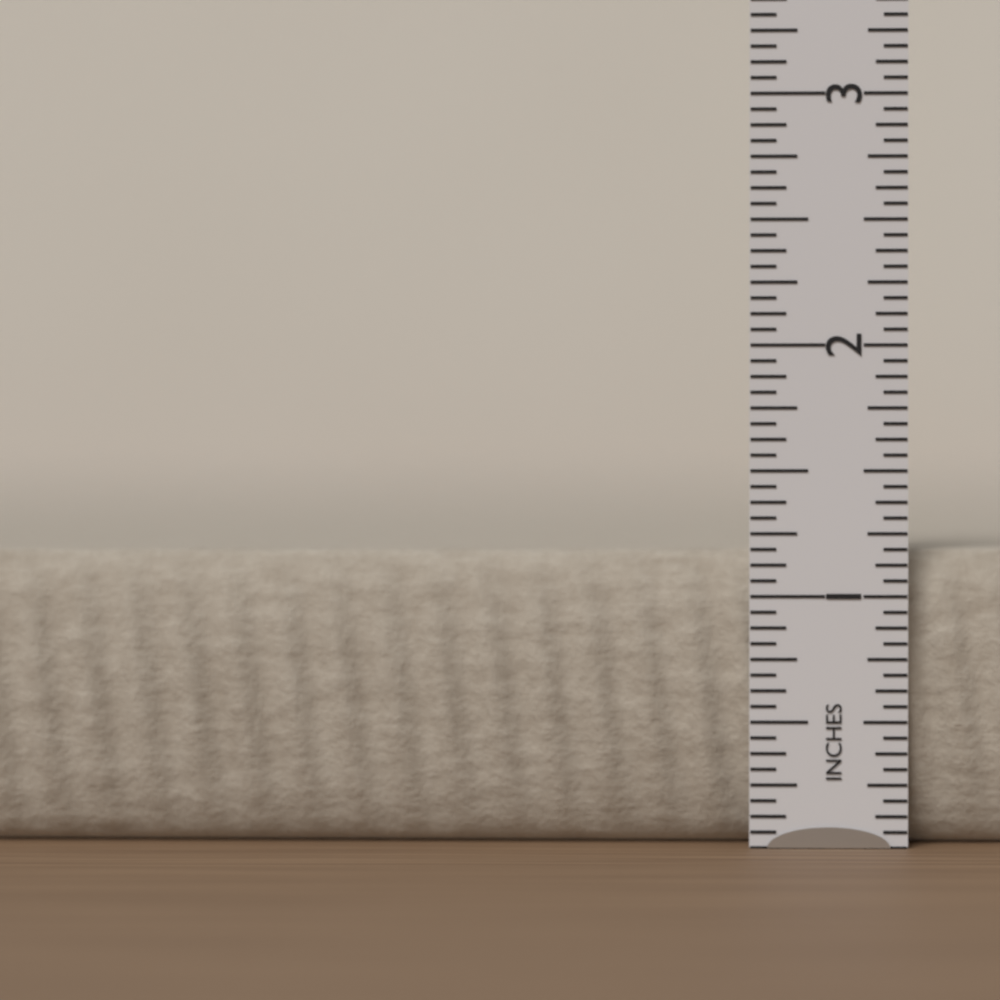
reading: 1.1875 in
